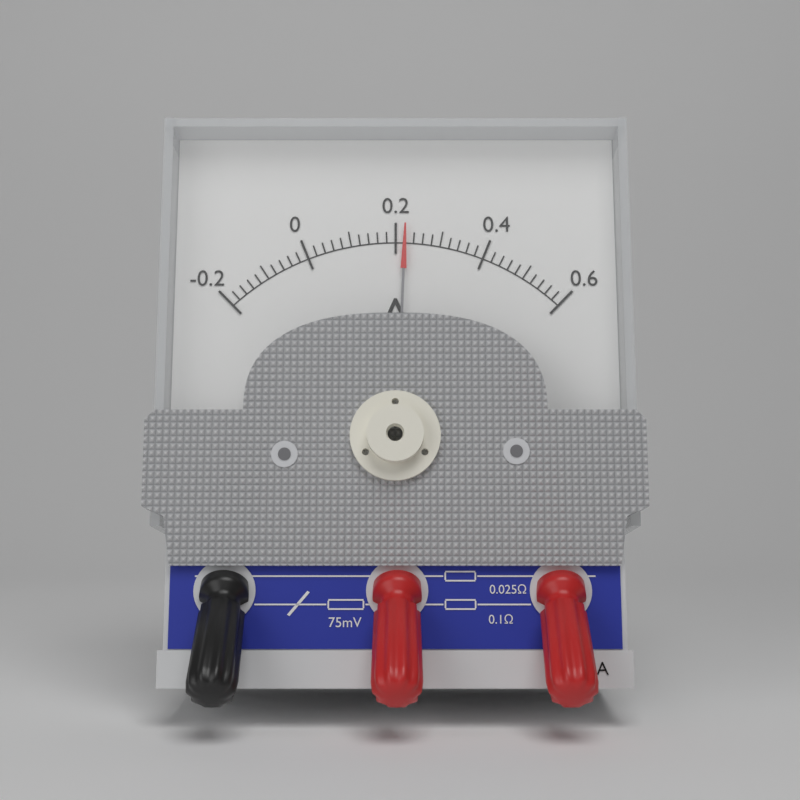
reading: 0.22 A
